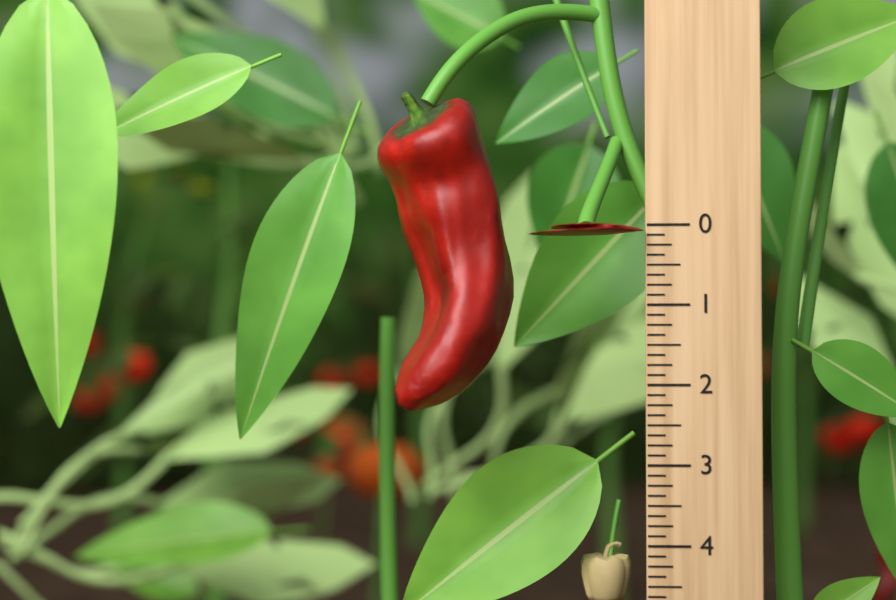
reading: 0.125 (no unit)
